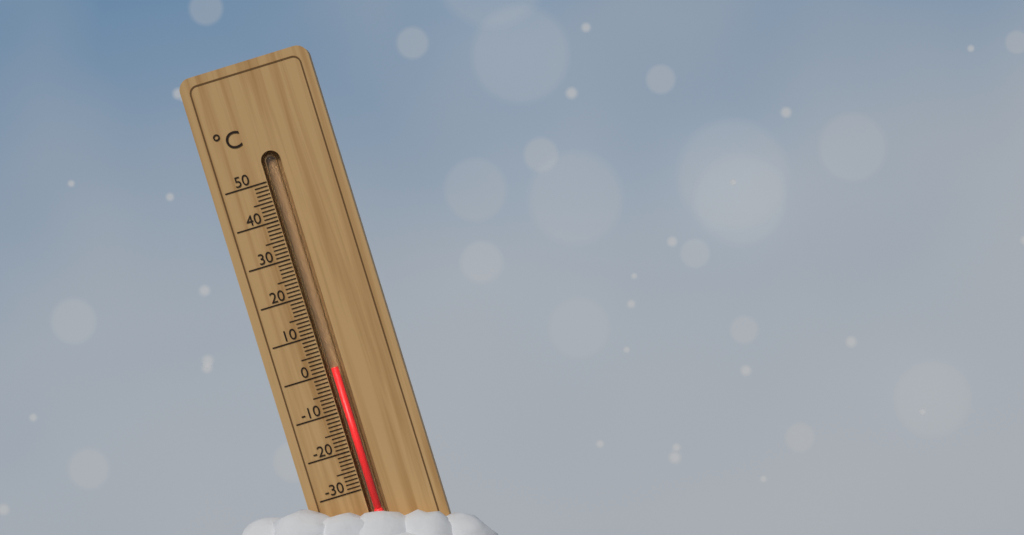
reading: 1 °C
